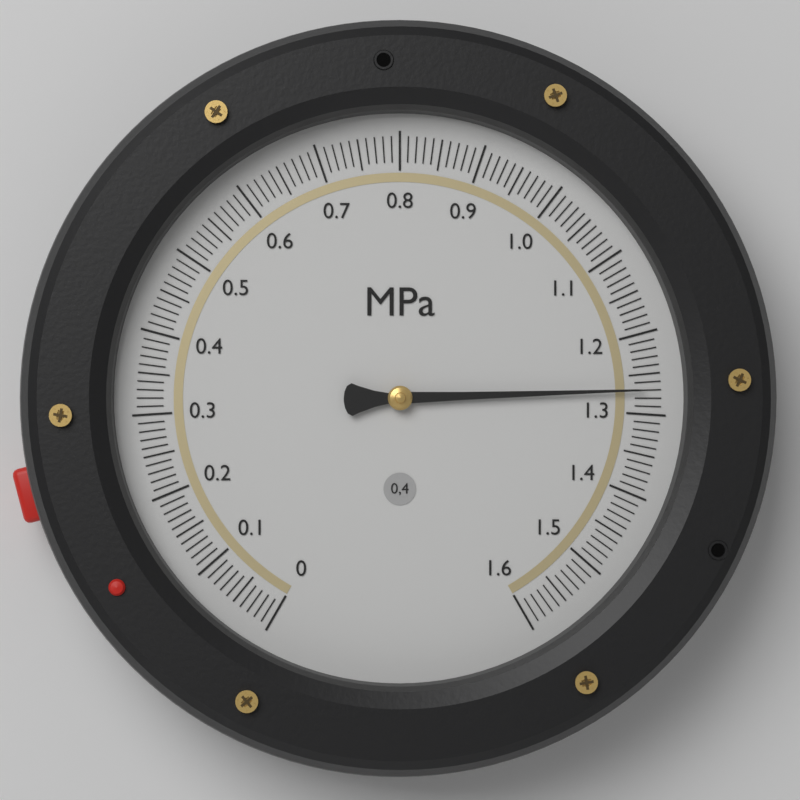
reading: 1.27 MPa
